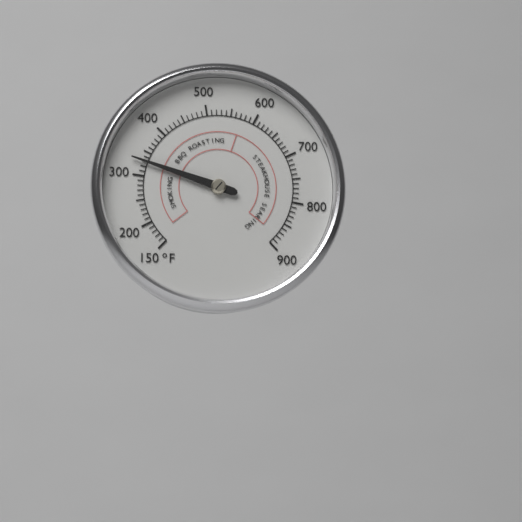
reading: 330 °F
